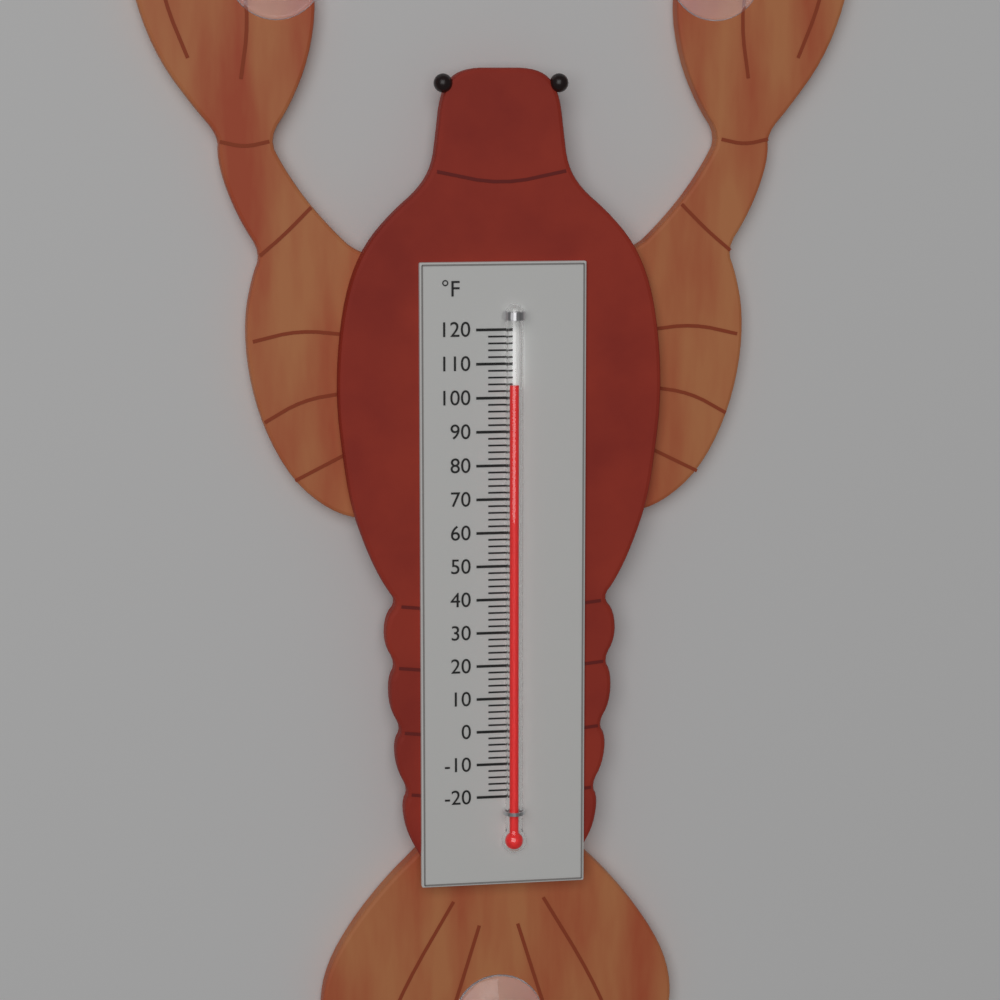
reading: 104 °F
